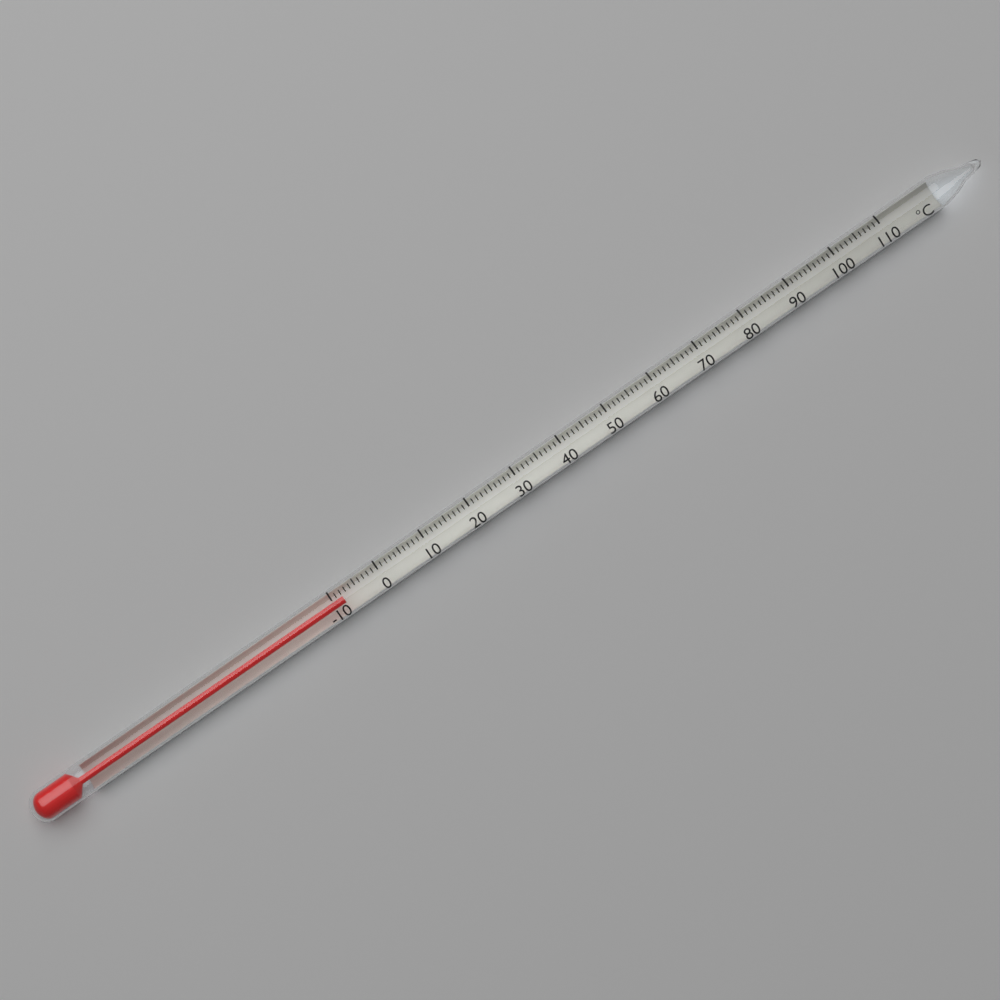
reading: -8 °C
